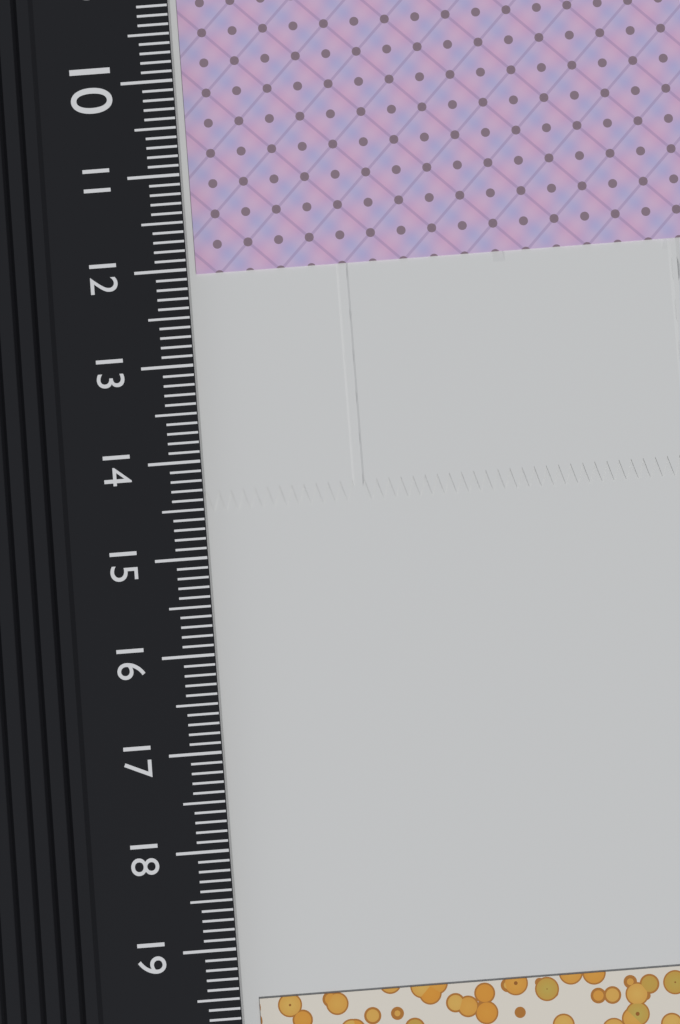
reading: 12.0 cm
